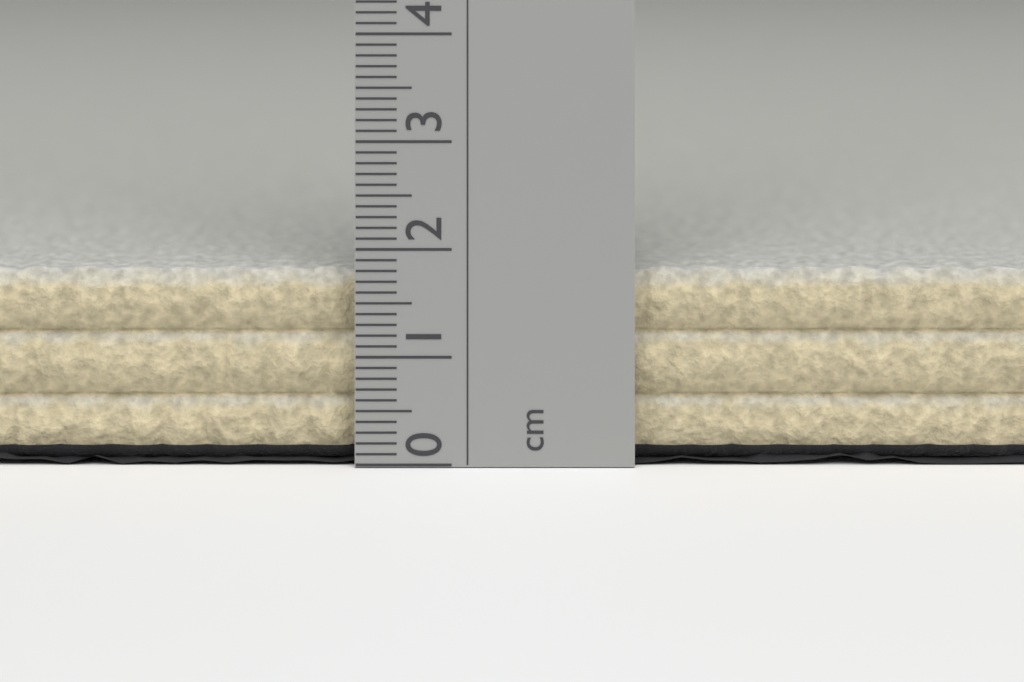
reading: 1.8 cm
